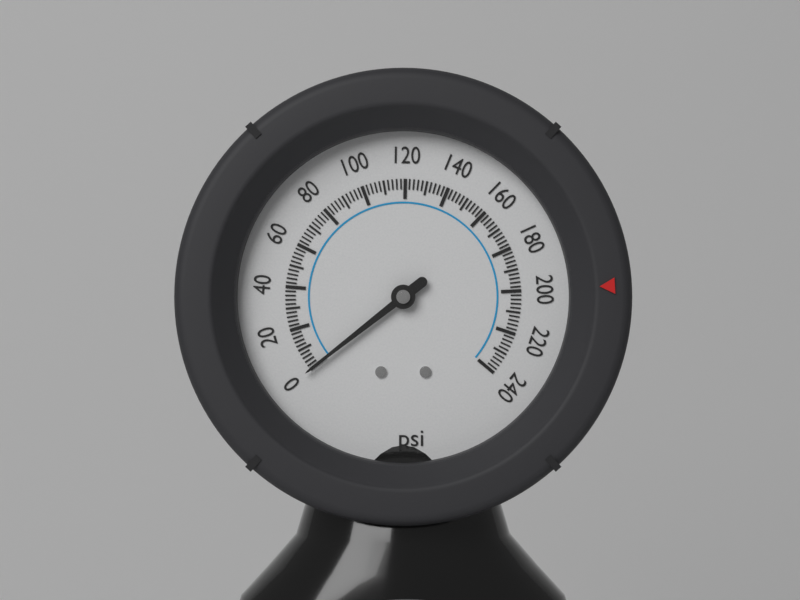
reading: 0 psi
